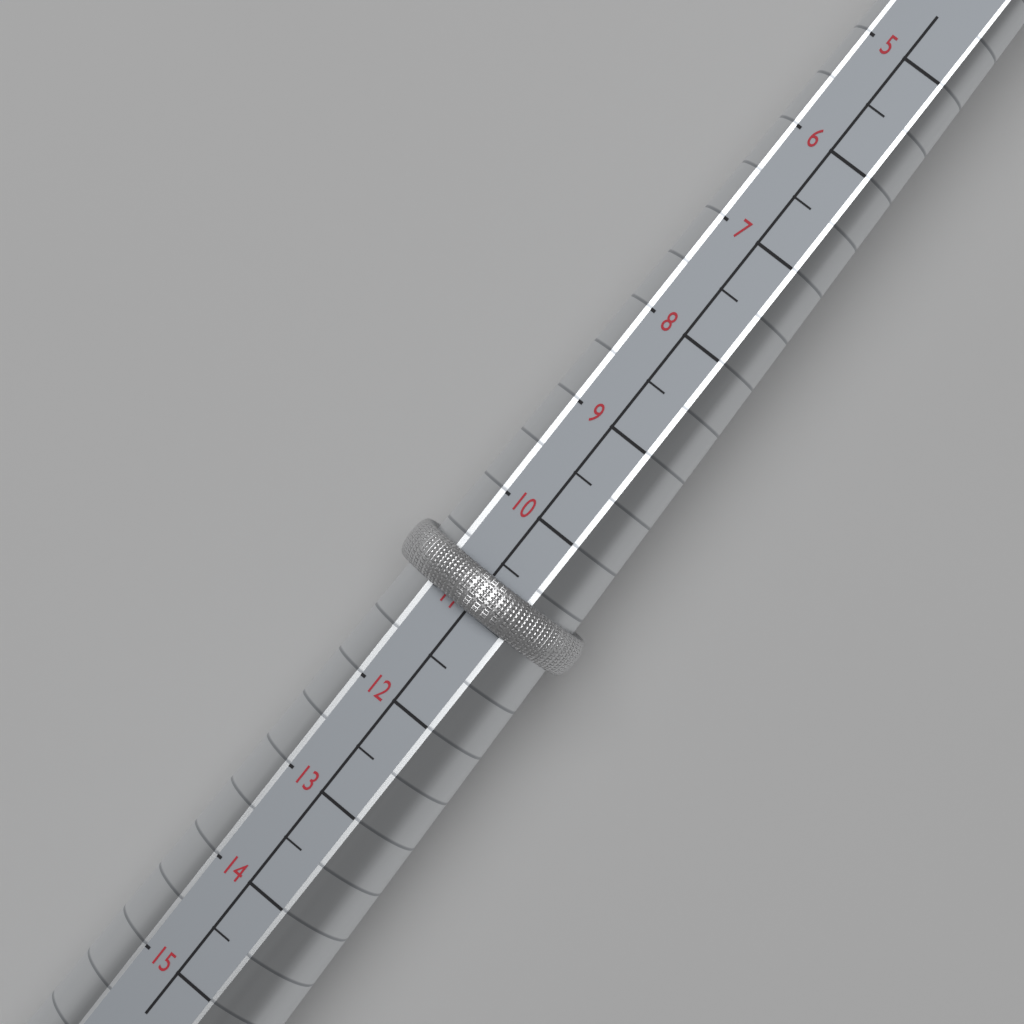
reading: 11.0 (no unit)
